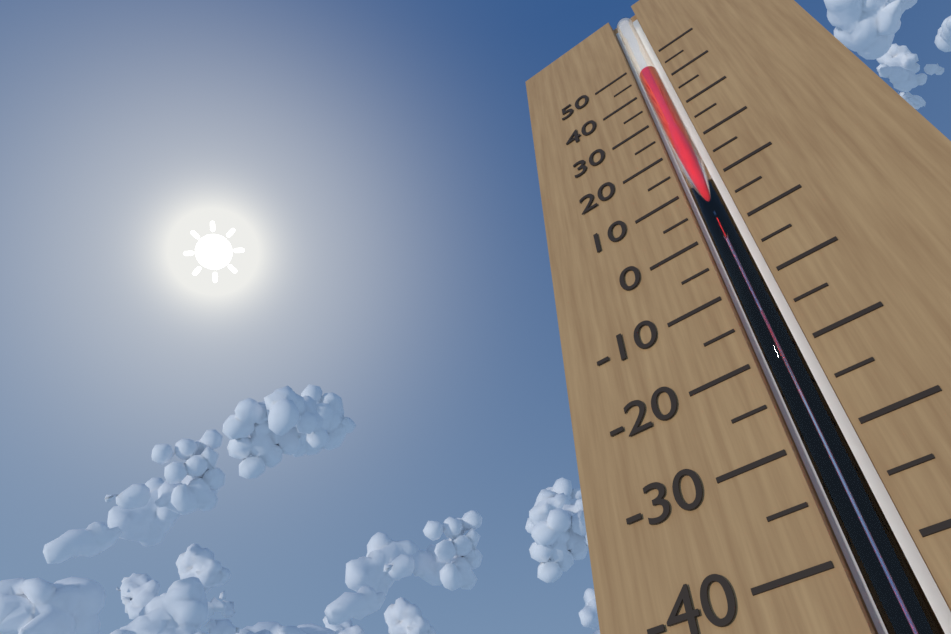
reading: 45 (no unit)
